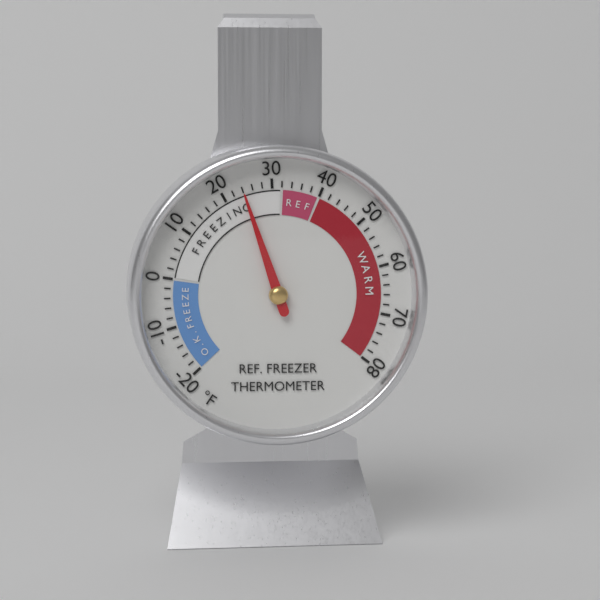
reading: 24 °F
